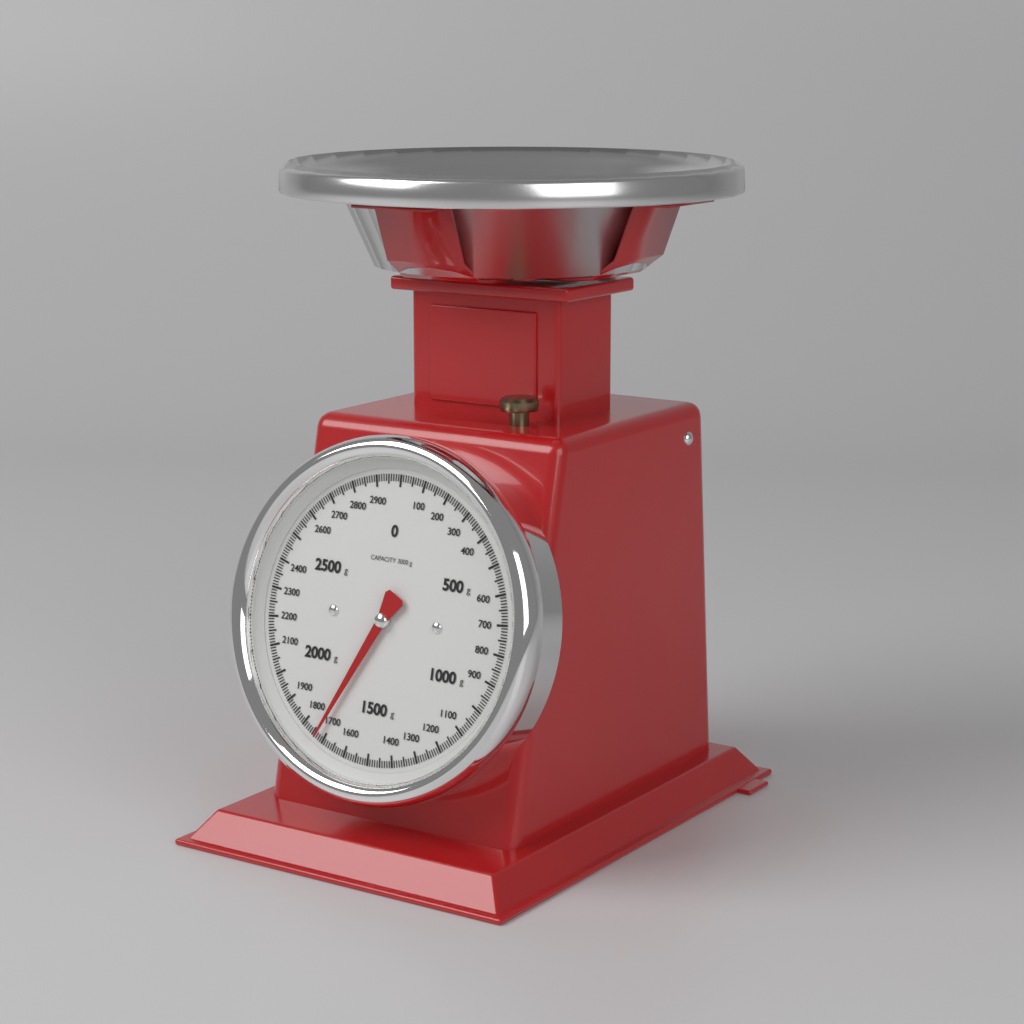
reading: 1730 g
